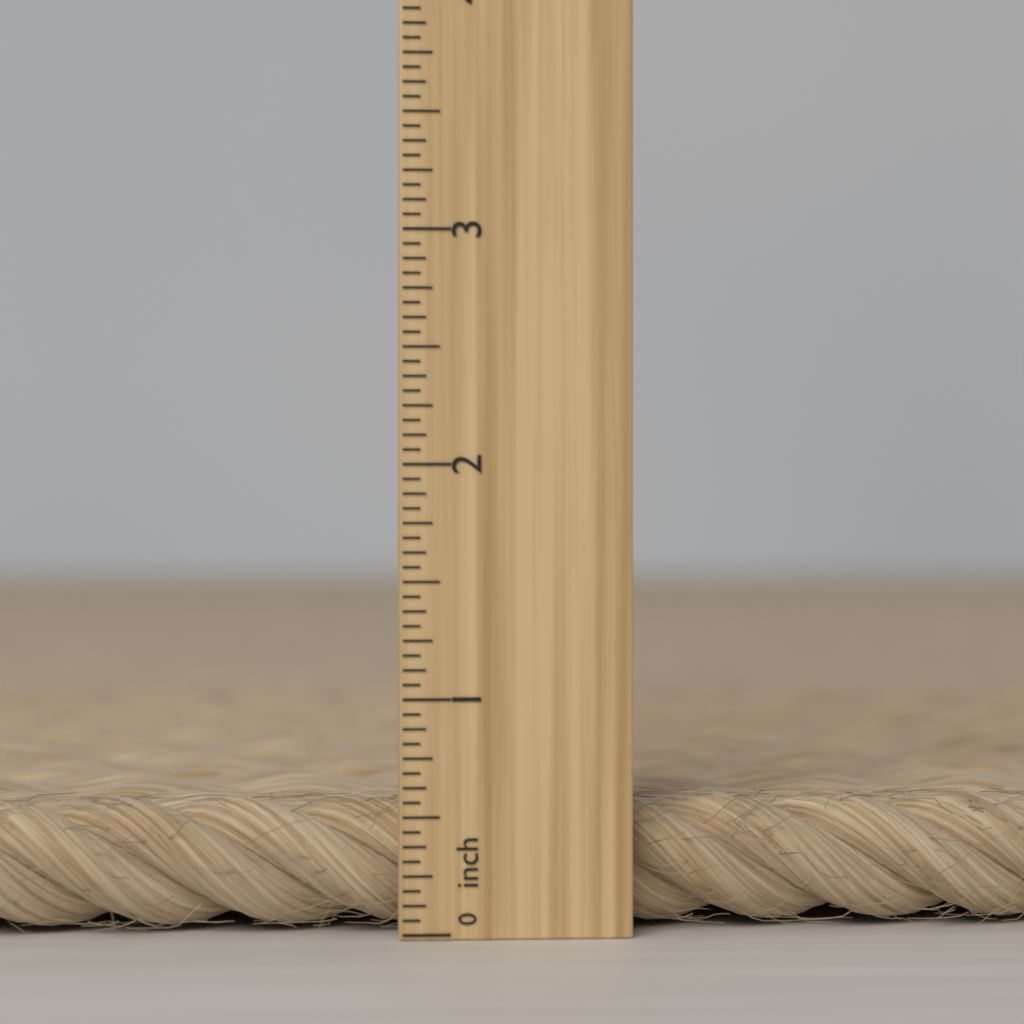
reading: 0.5625 inch
